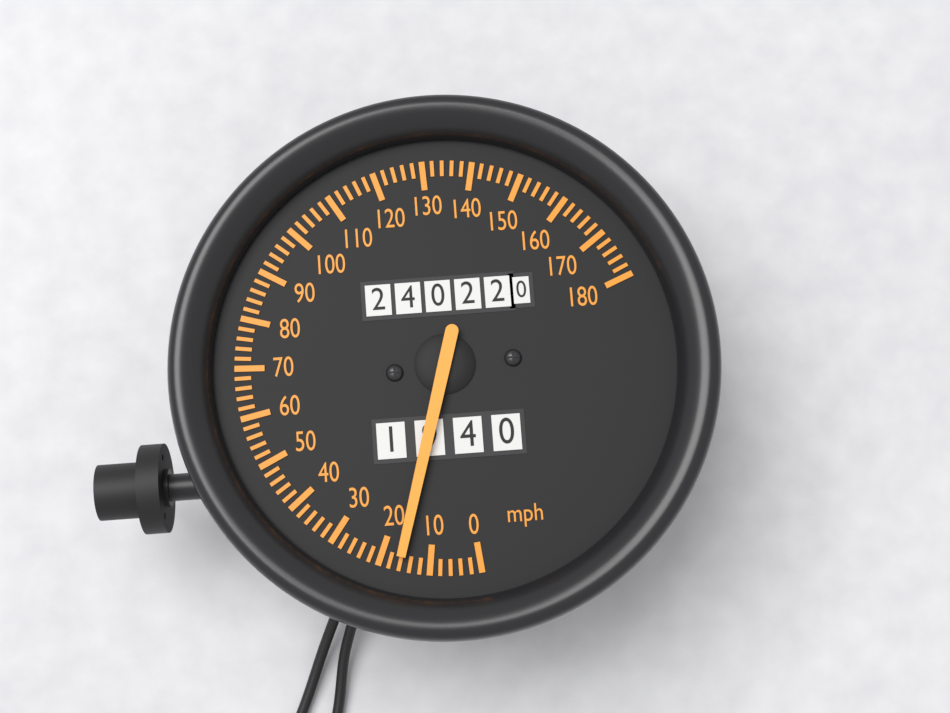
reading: 16 mph
